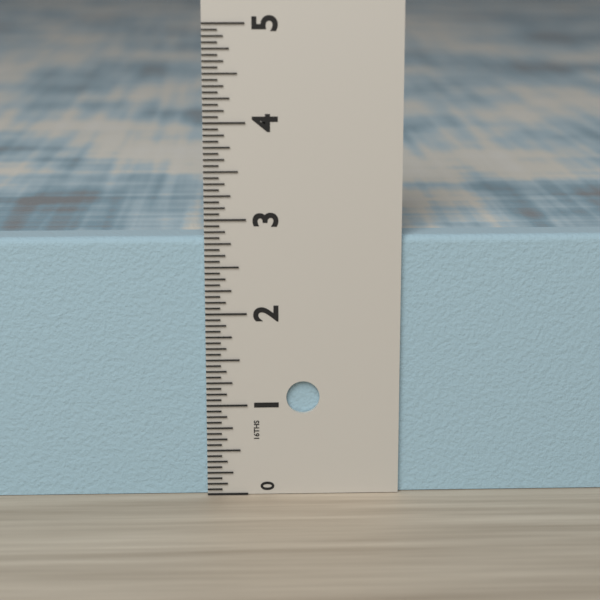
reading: 2.8125 in
